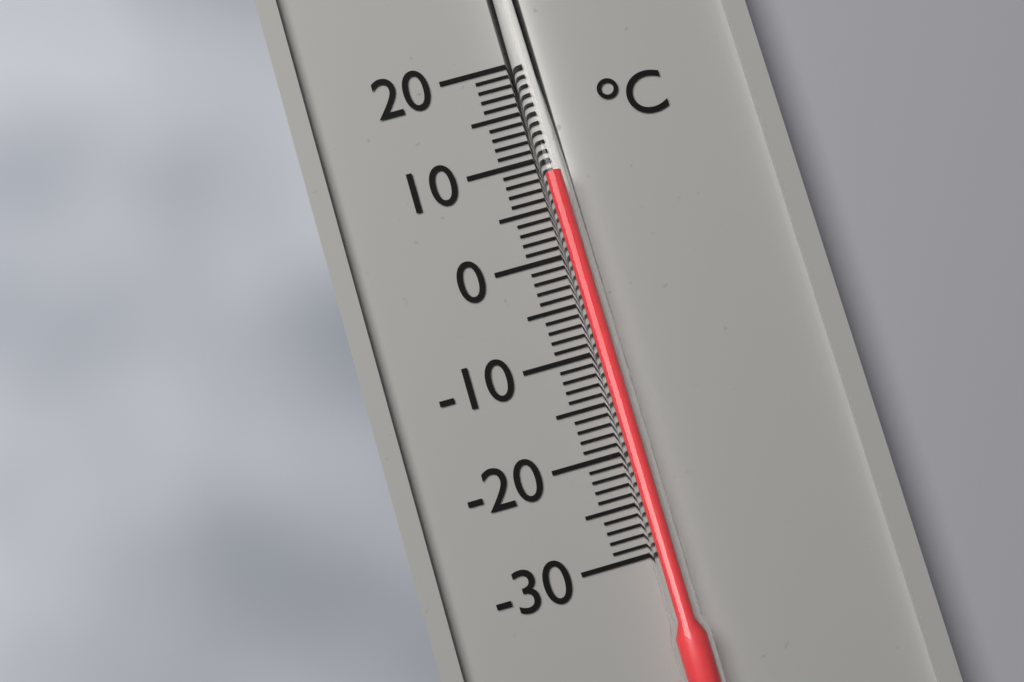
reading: 8 °C
